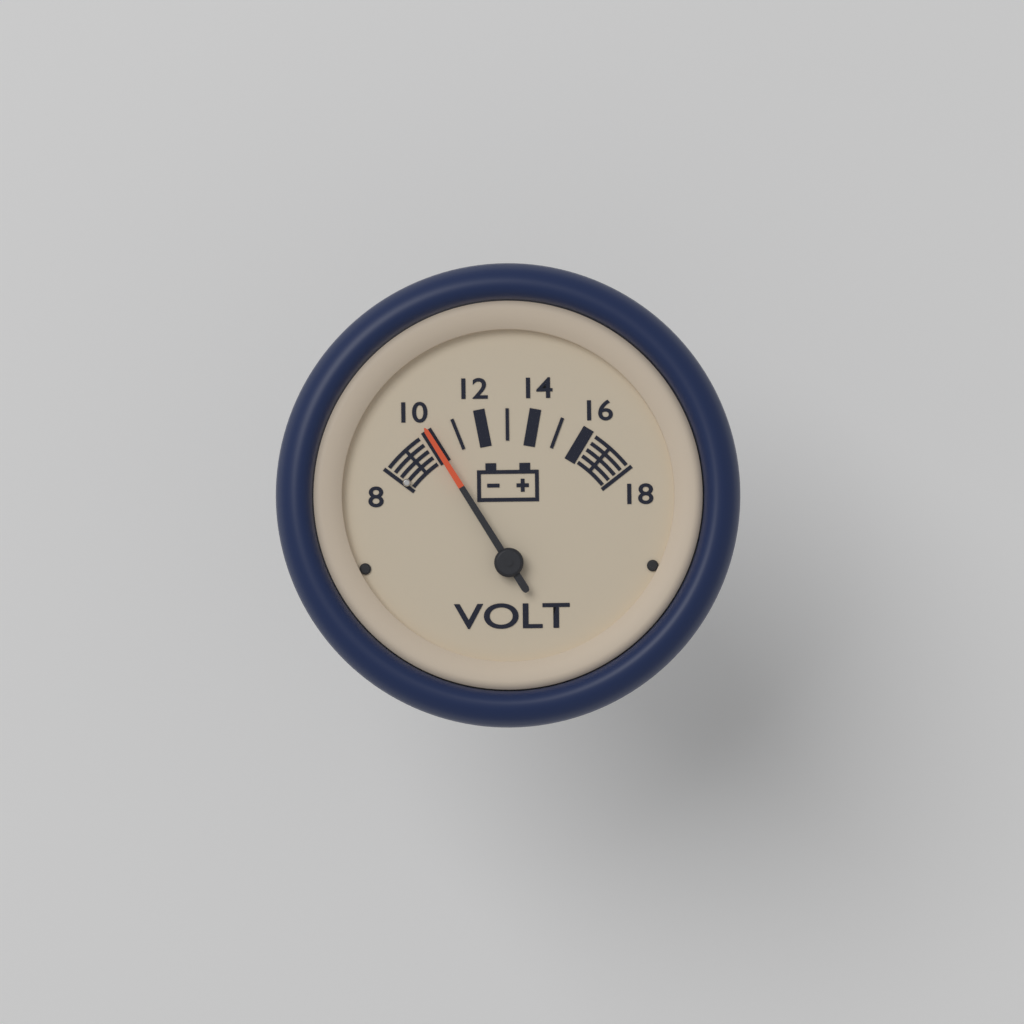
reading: 10 V
